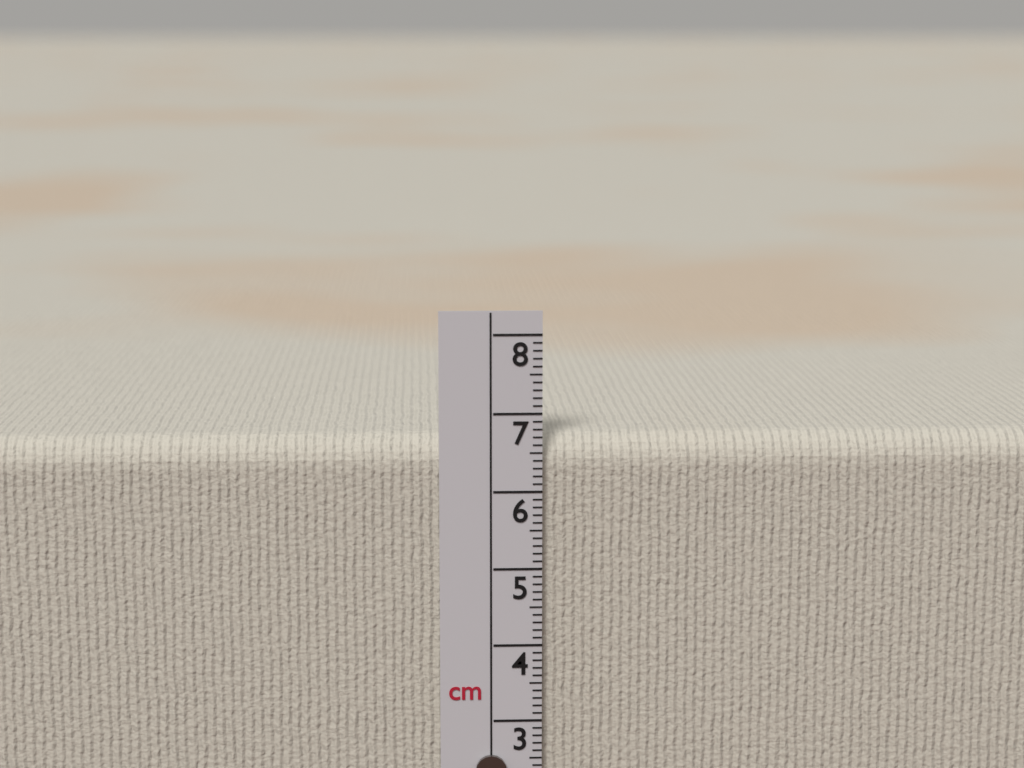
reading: 6.7 cm
